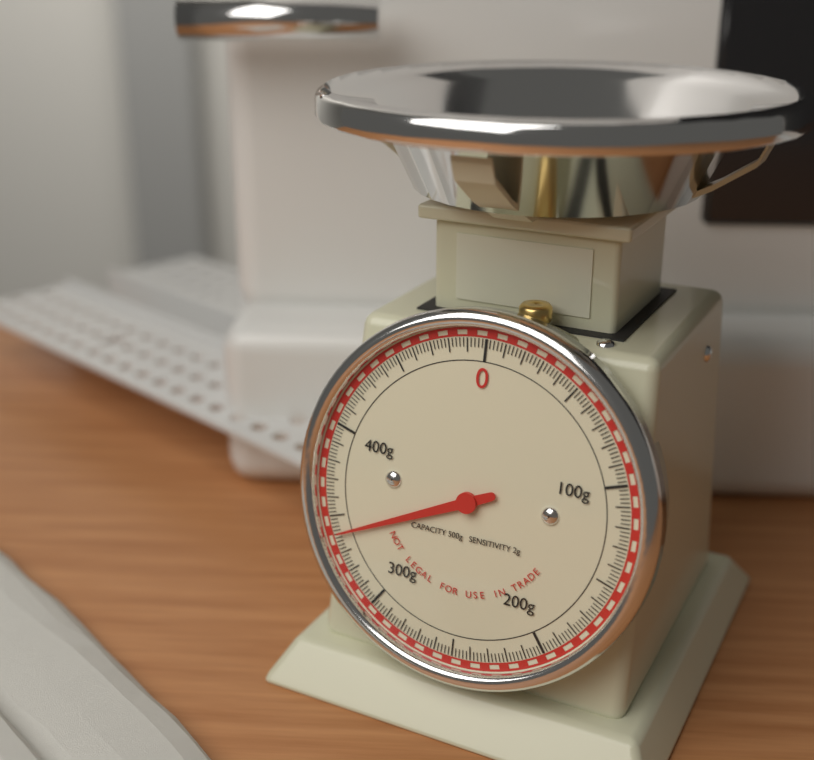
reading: 340 g
